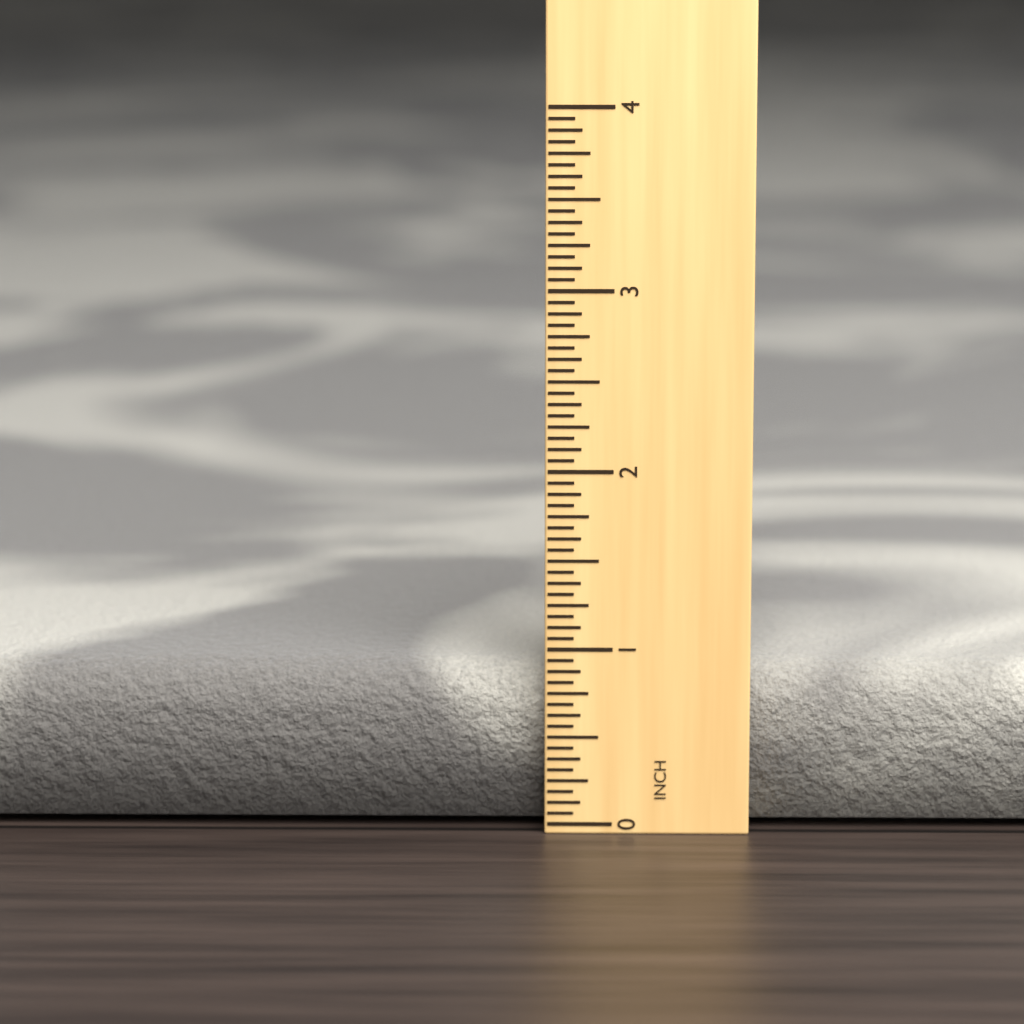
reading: 0.8750 in
